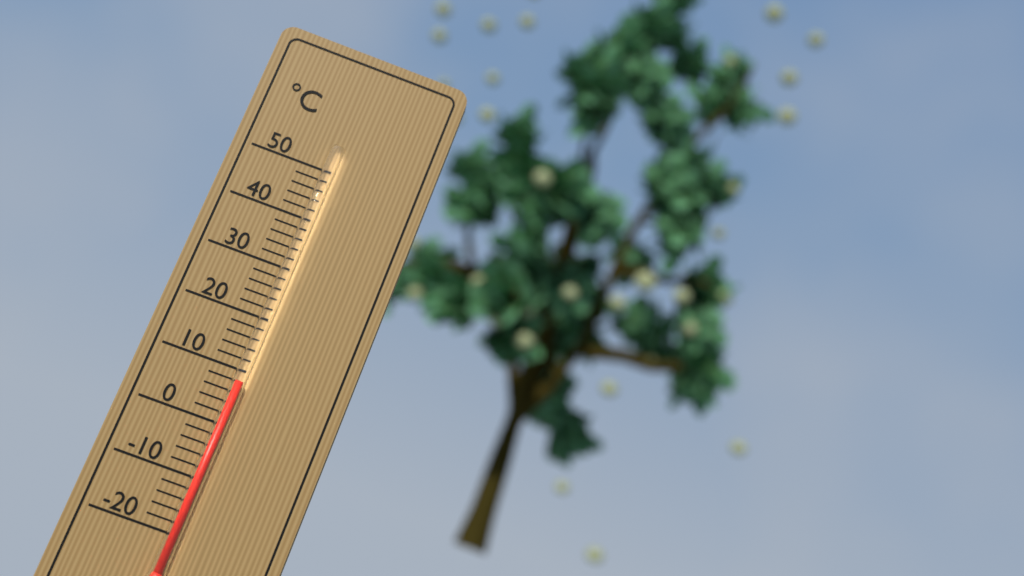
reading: 8 °C
